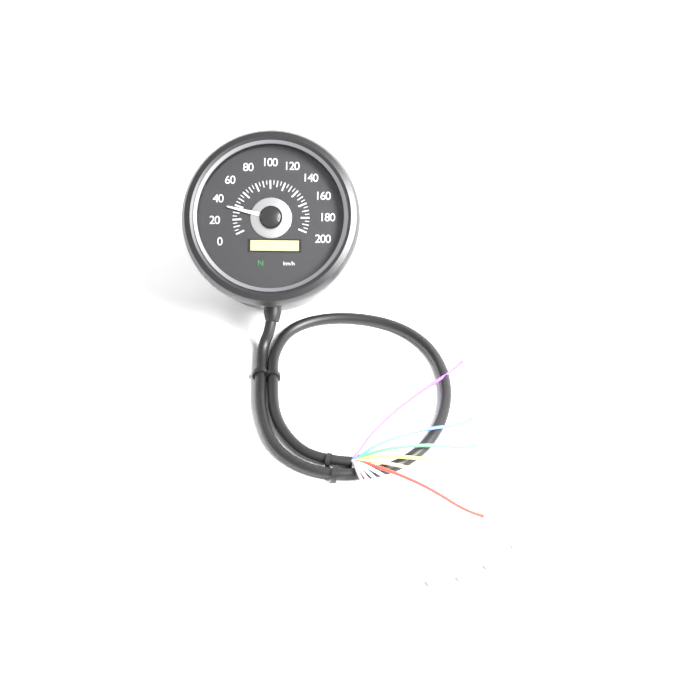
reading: 35 km/h
